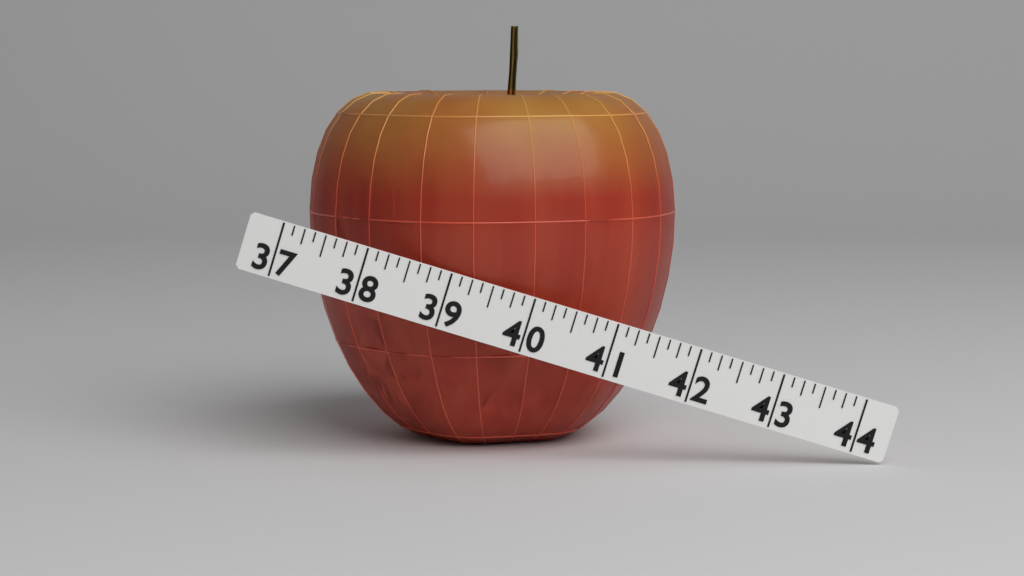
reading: 41.625 (no unit)
